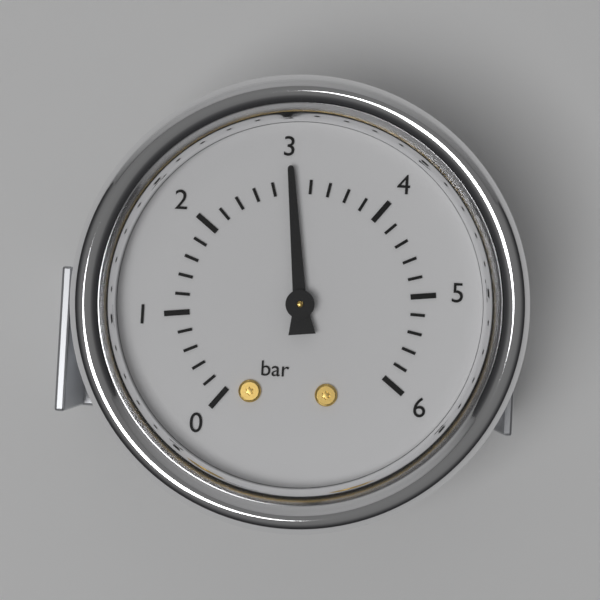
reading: 3.0 bar
